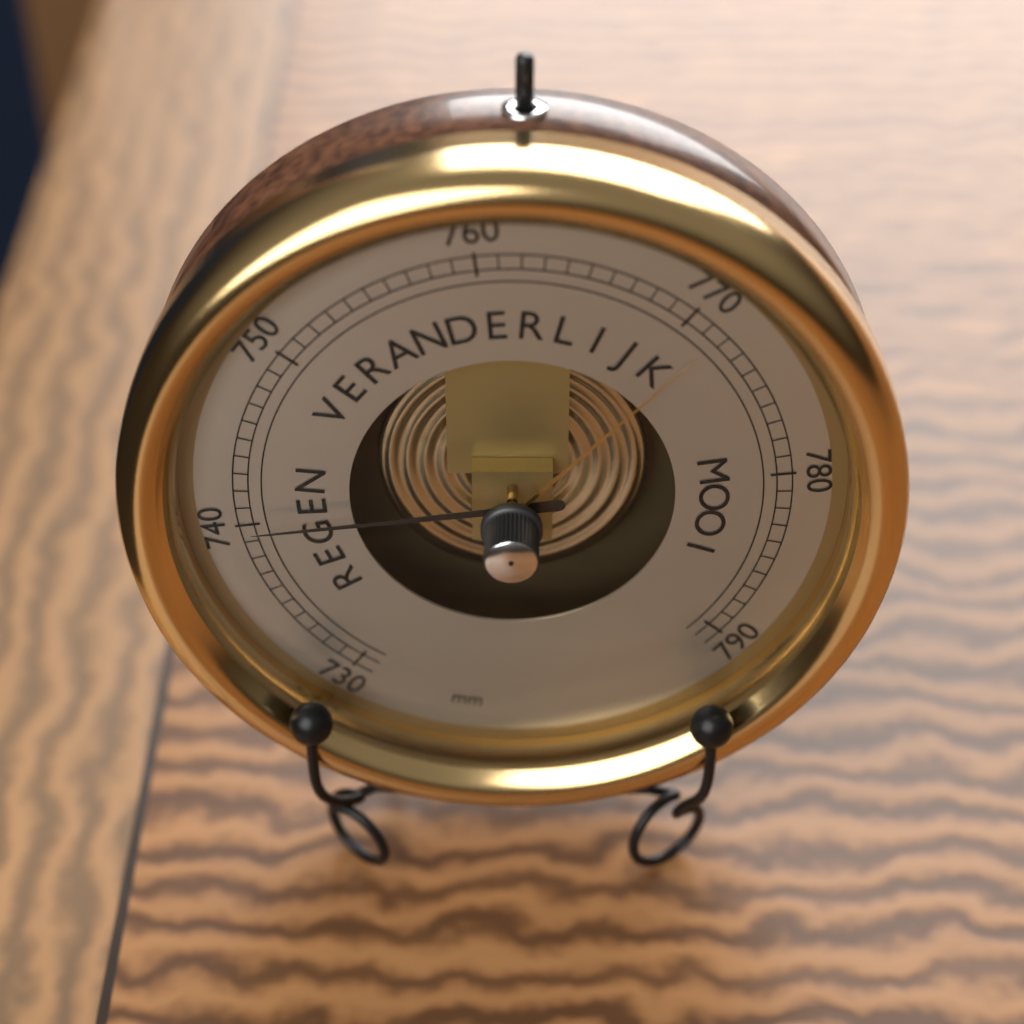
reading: 740 mm
